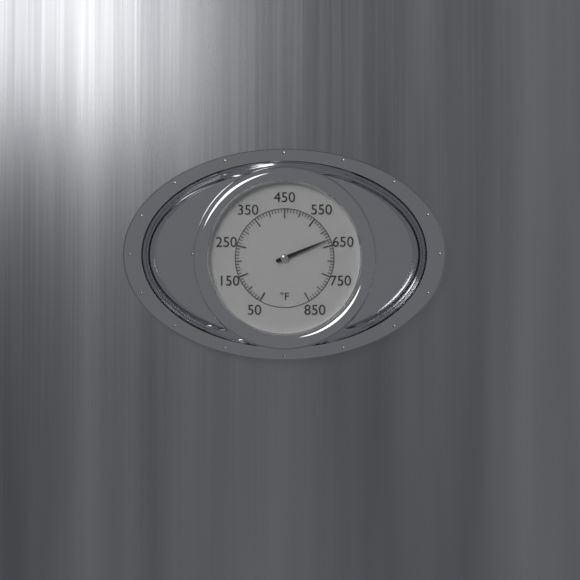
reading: 630 °F
